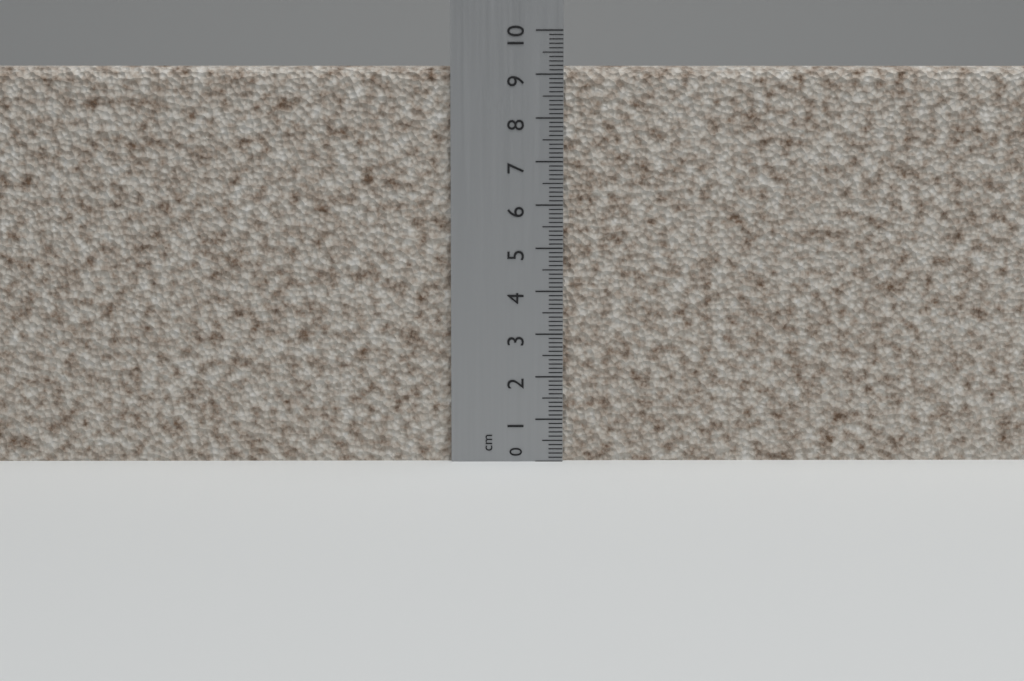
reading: 9.2 cm
